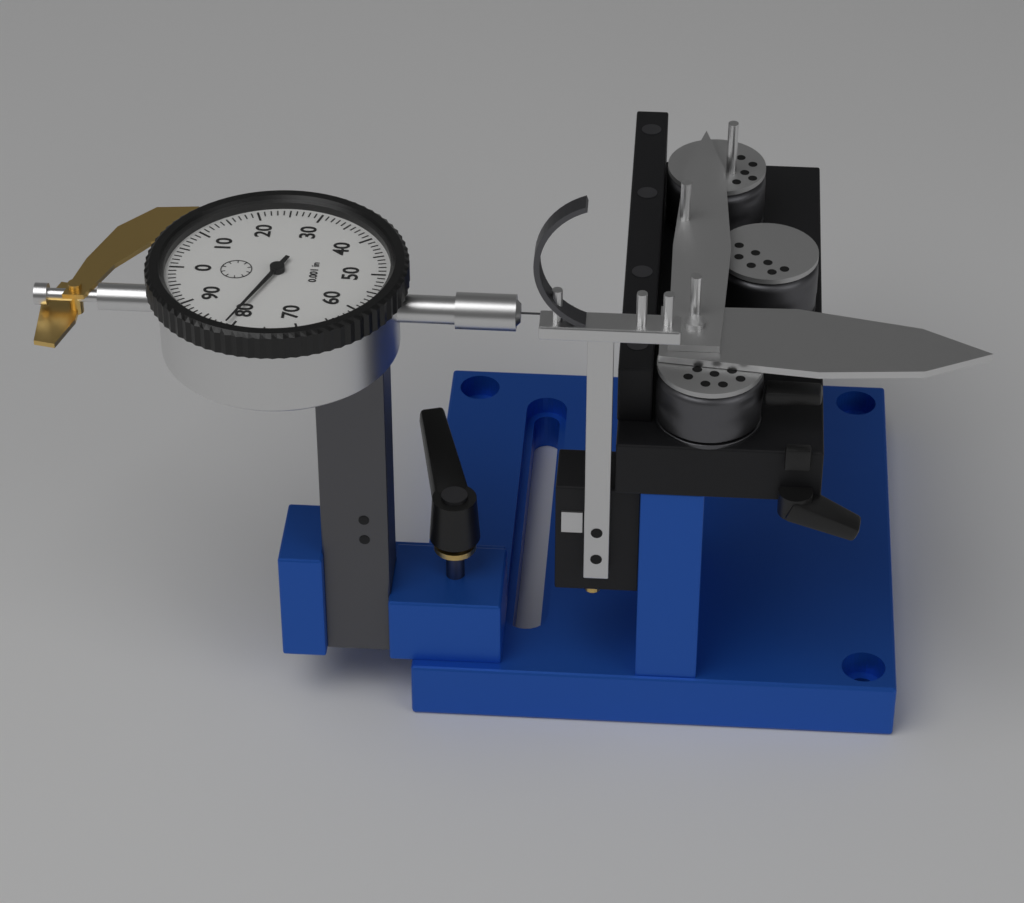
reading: 0.081 in
